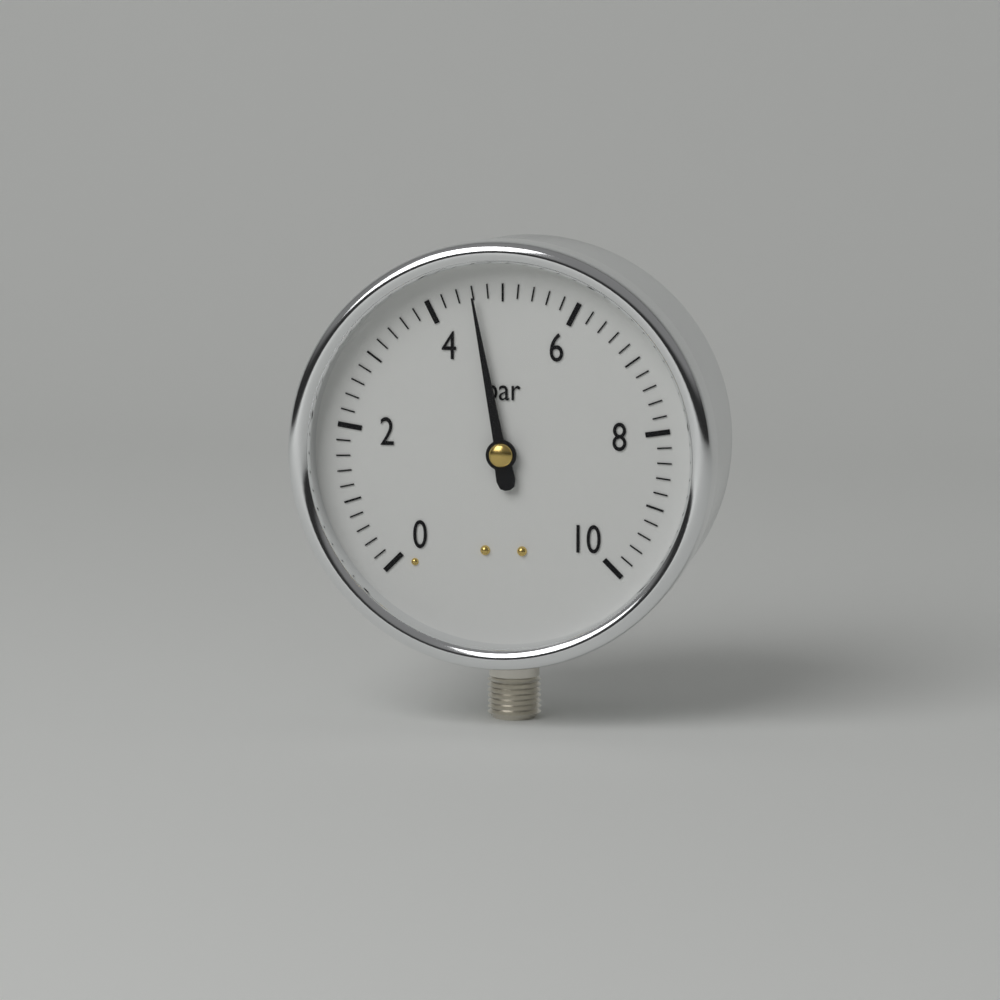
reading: 4.6 bar
